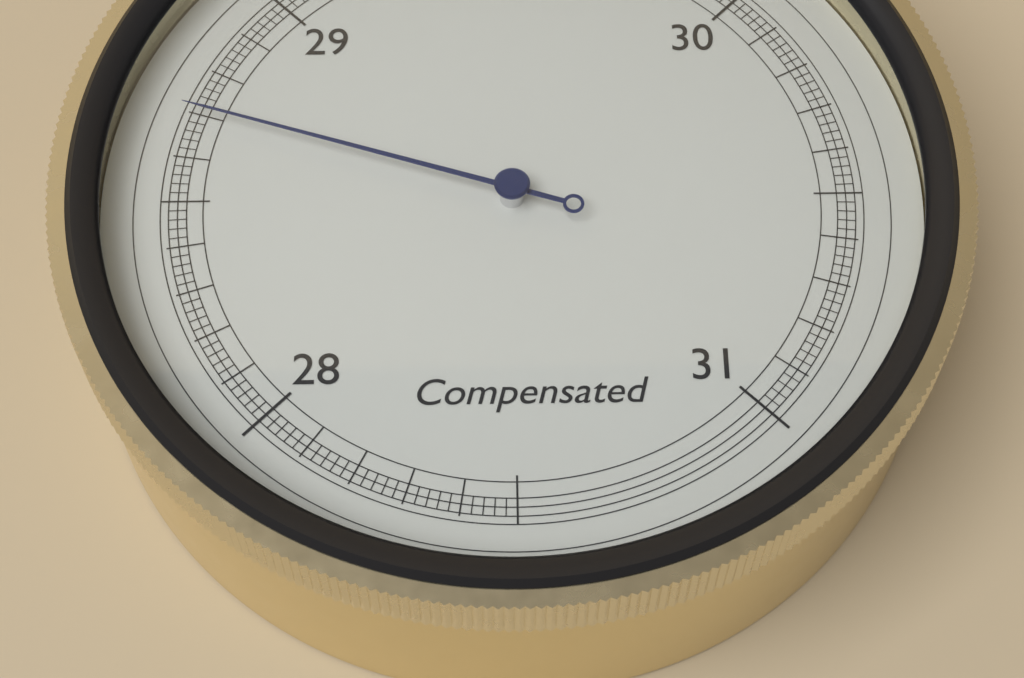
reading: 28.70 inHg
